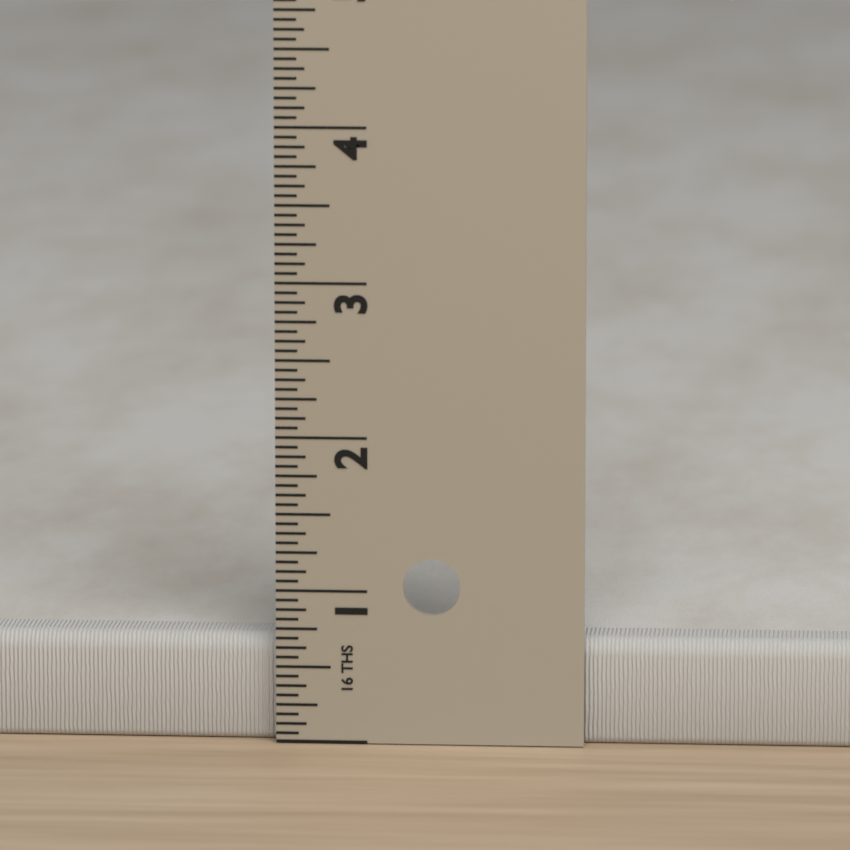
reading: 0.6875 in
